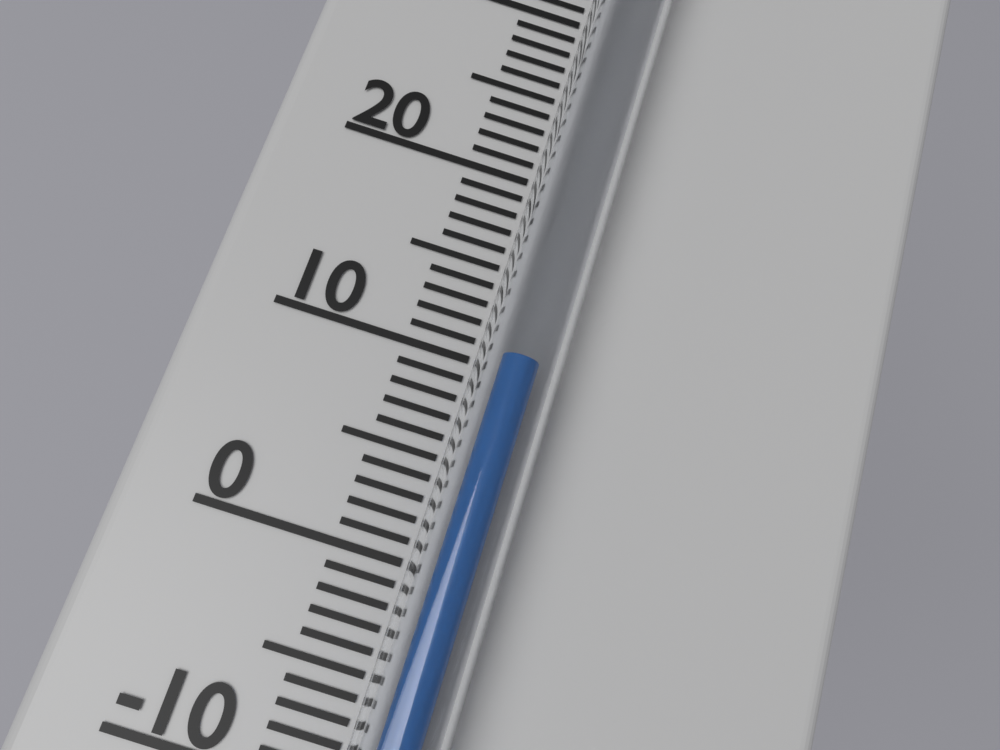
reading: 10 °C
